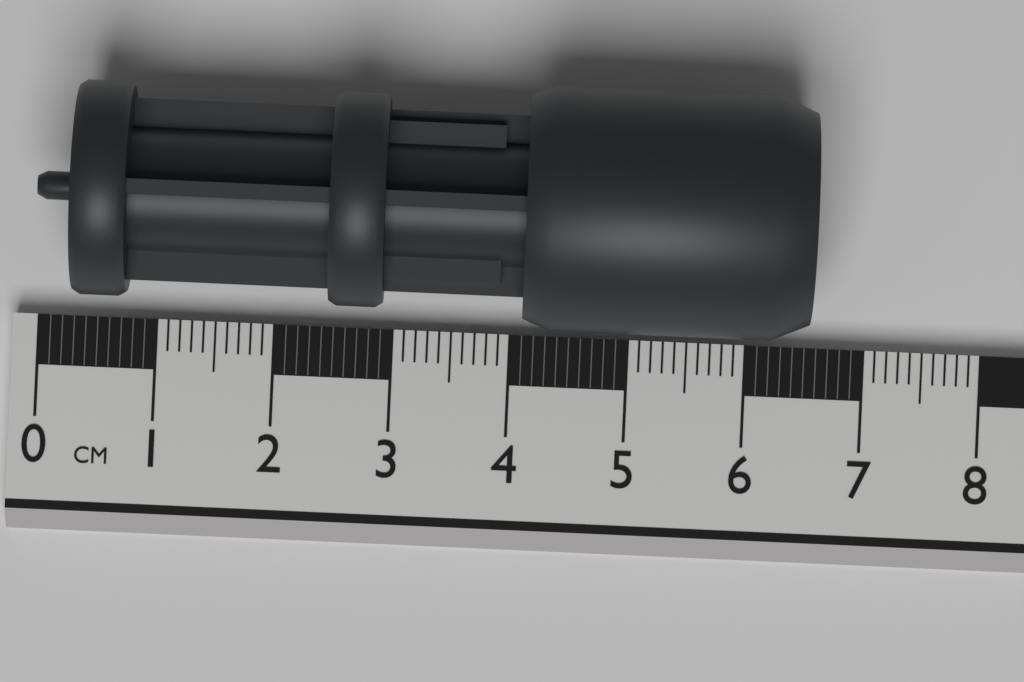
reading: 6.5 cm
